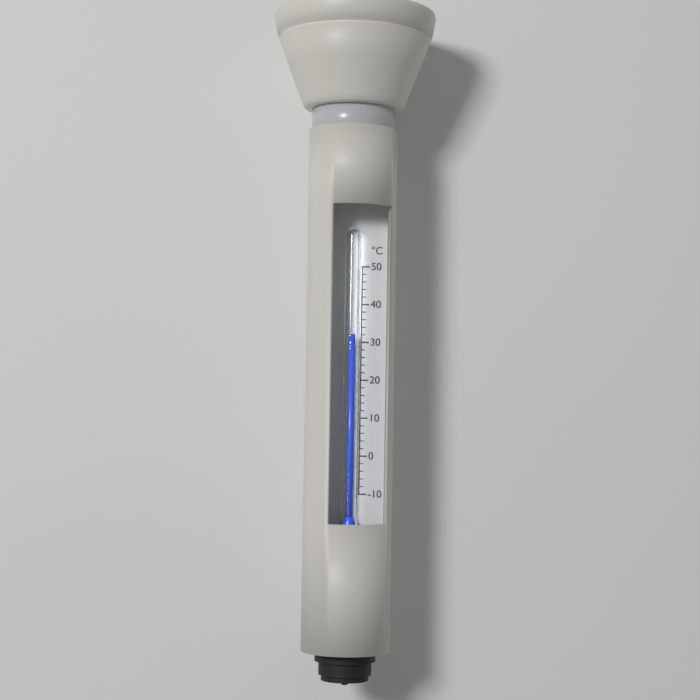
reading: 32 °C
